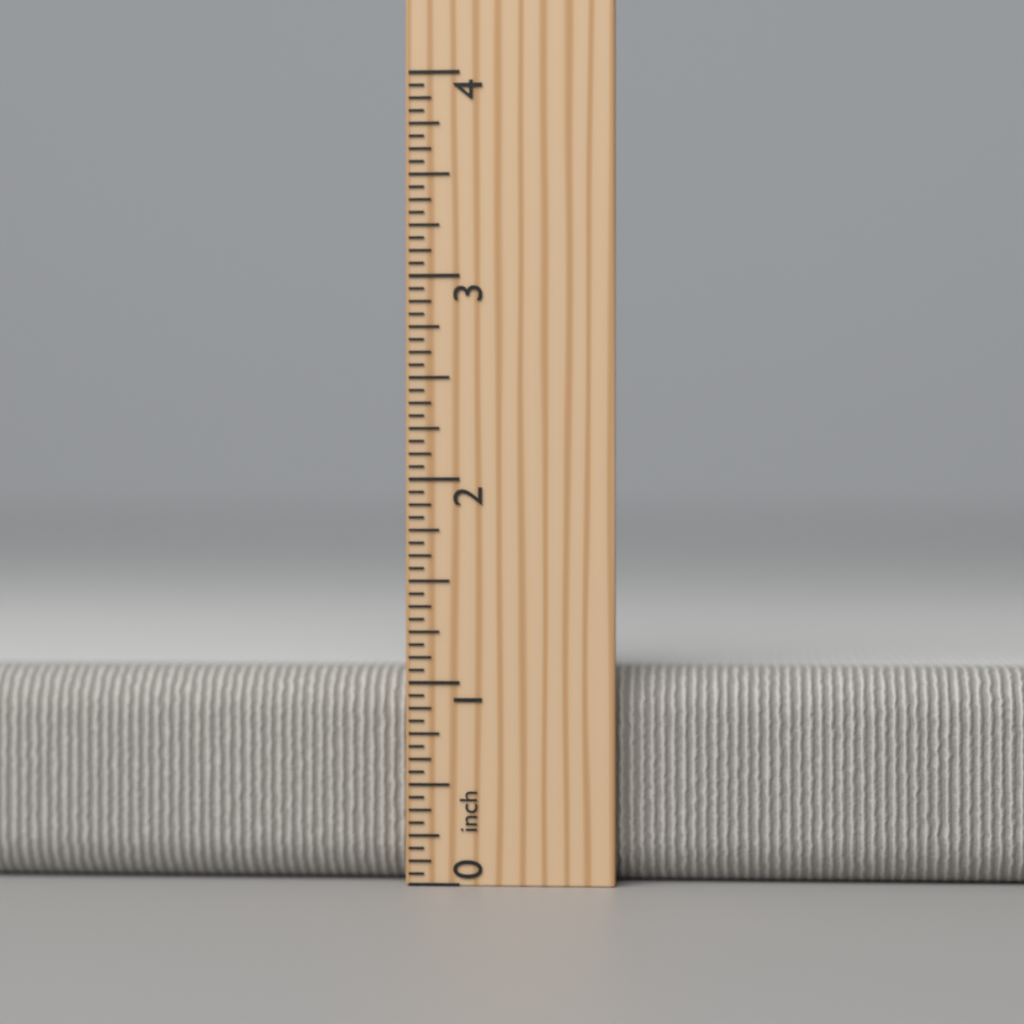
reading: 1.0625 inch
